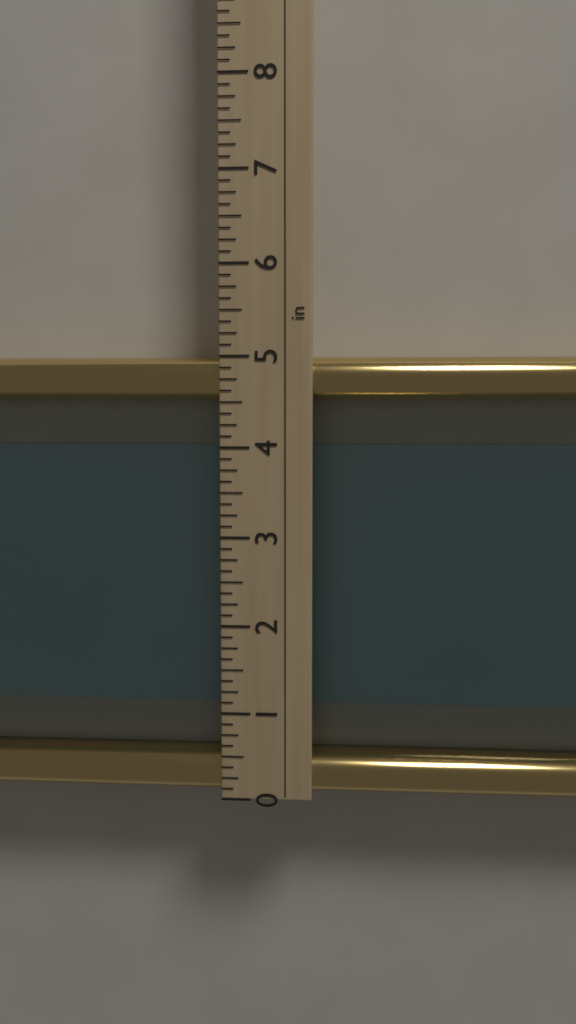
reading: 5.000 in
